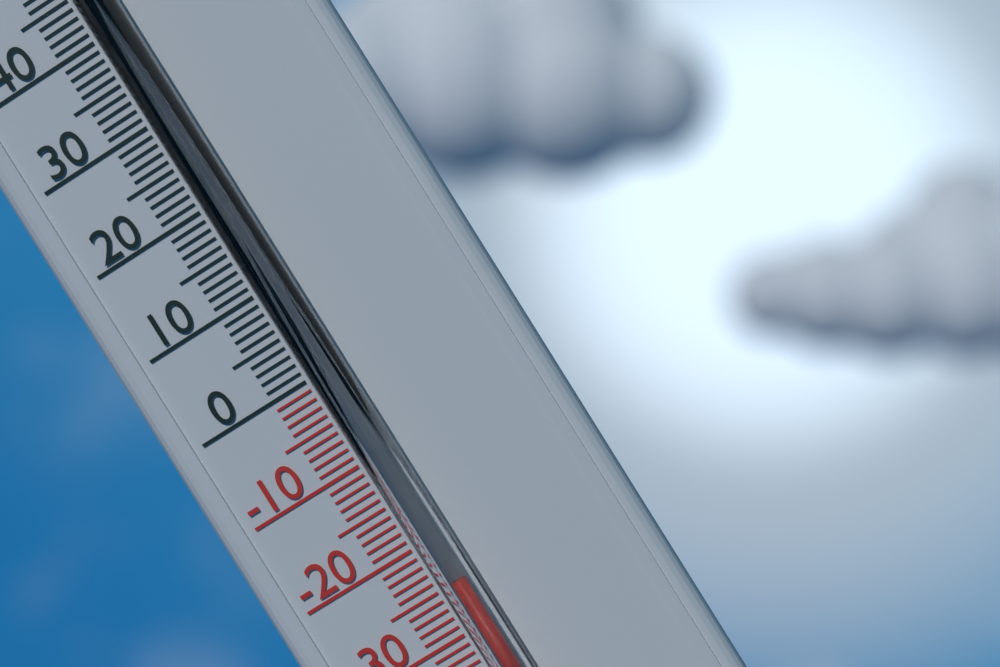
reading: -25 °C
